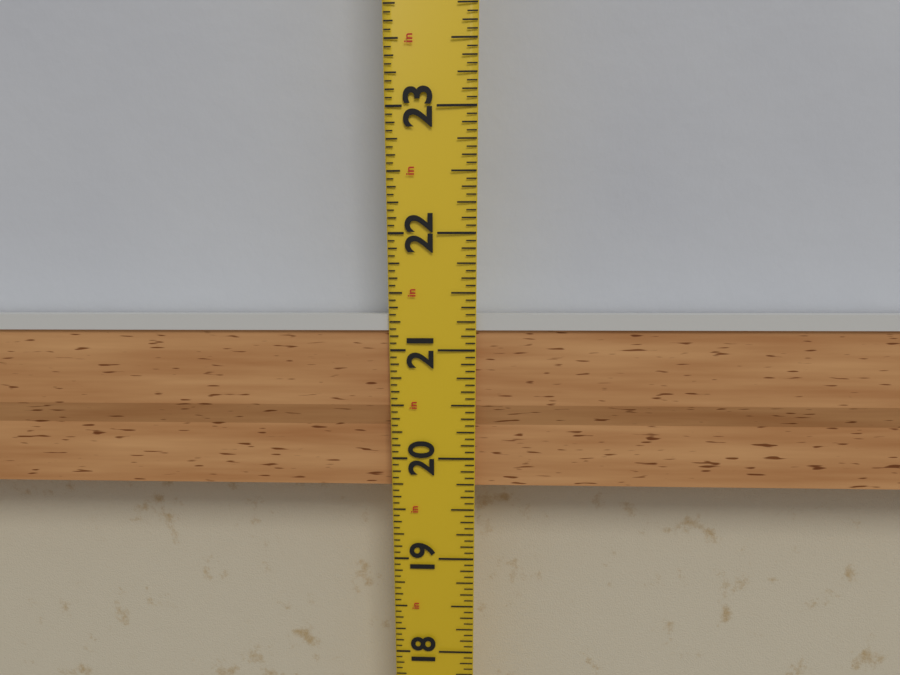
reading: 21.3125 in
